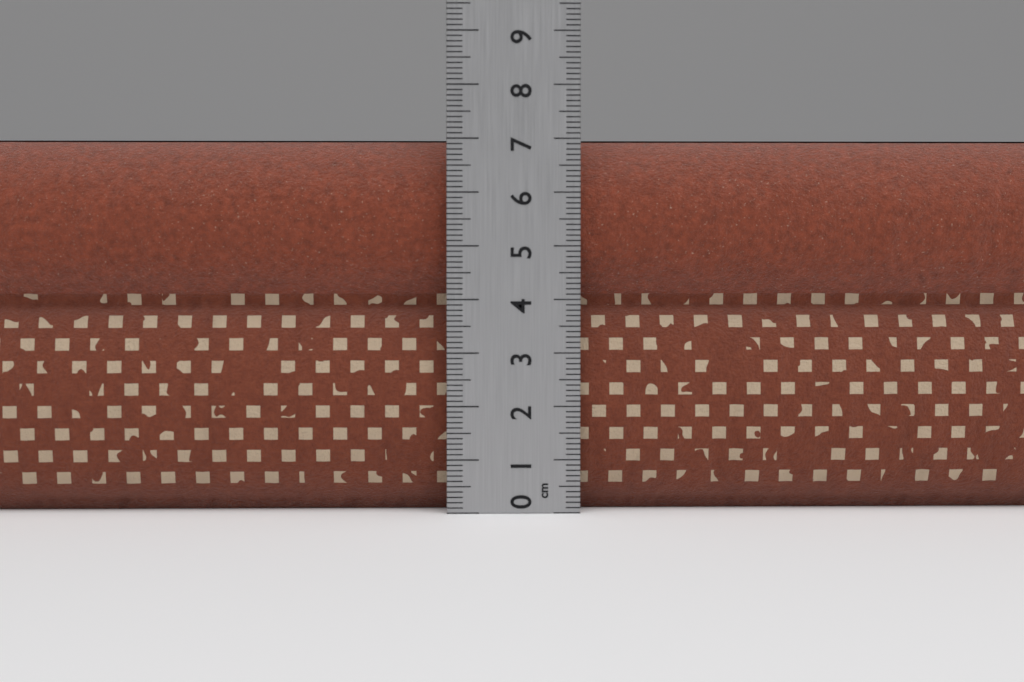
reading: 7.0 cm
